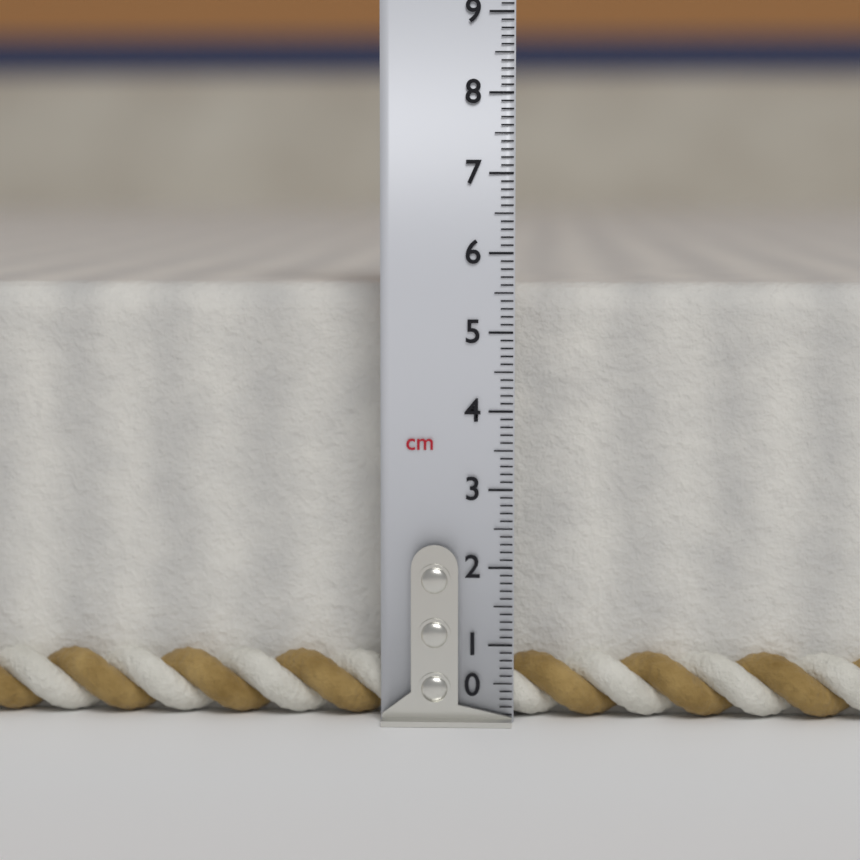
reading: 5.6 cm
